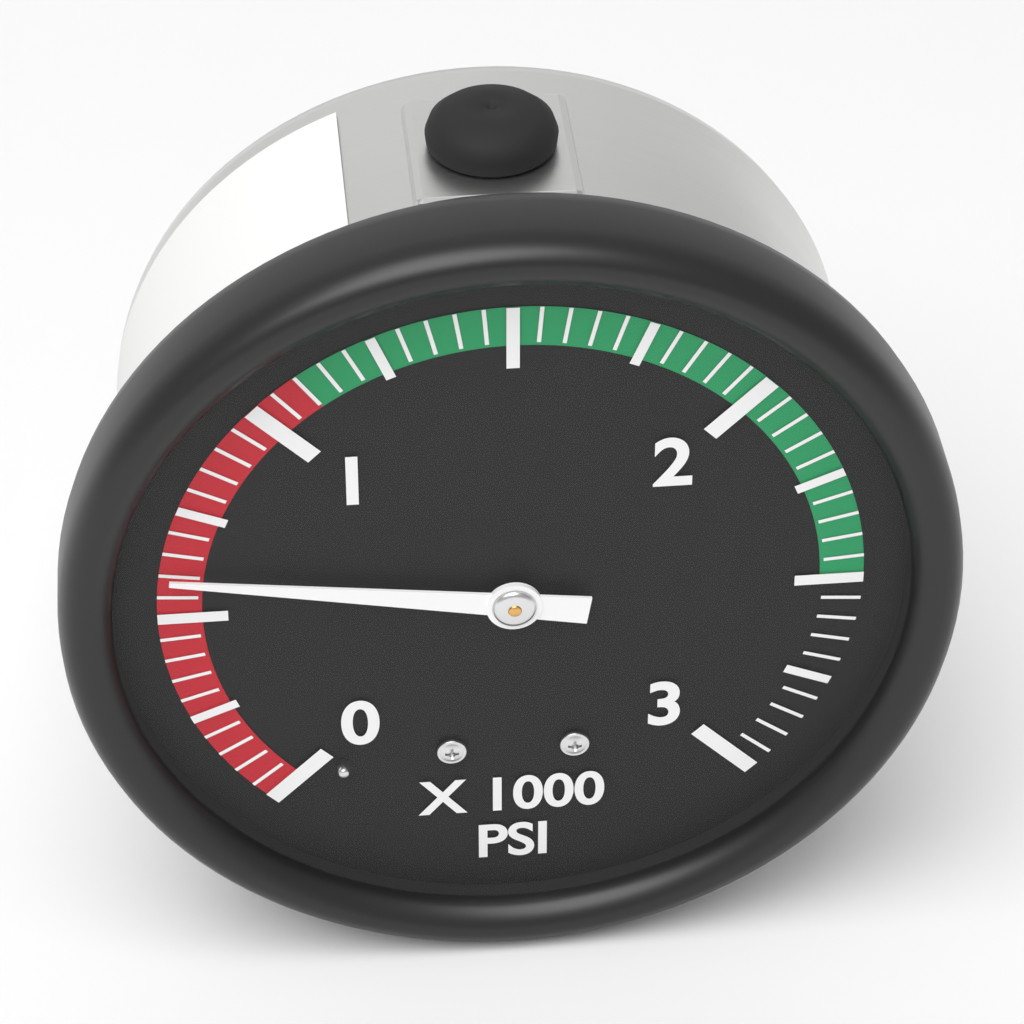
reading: 600 psi
